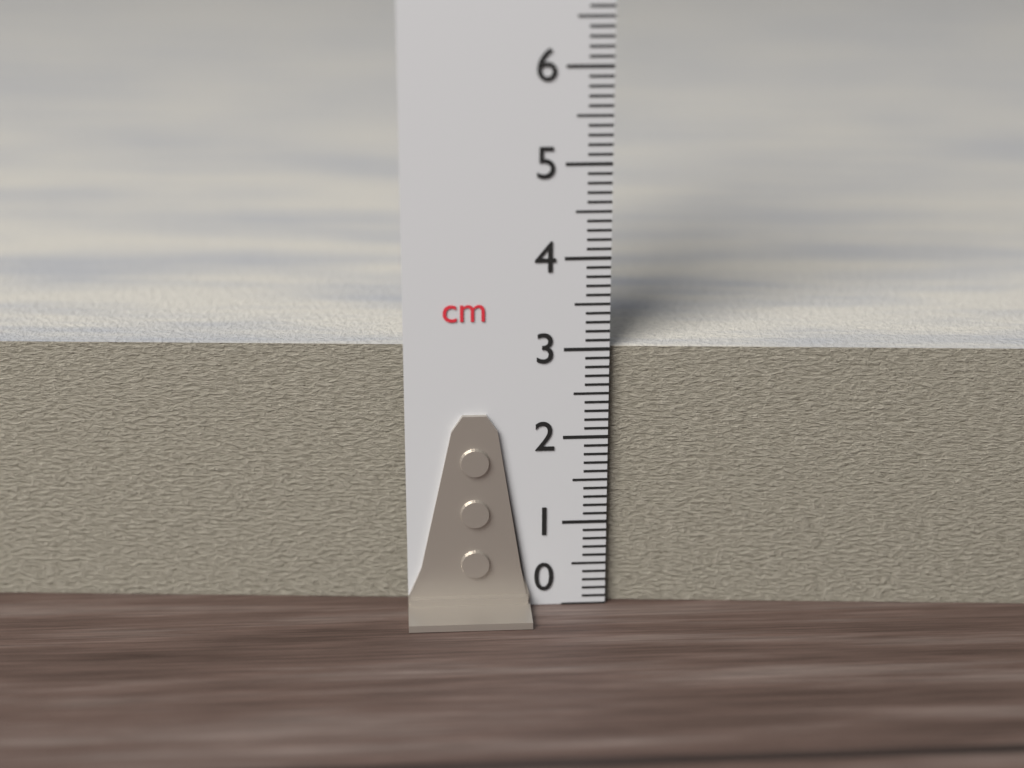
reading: 3.0 cm
